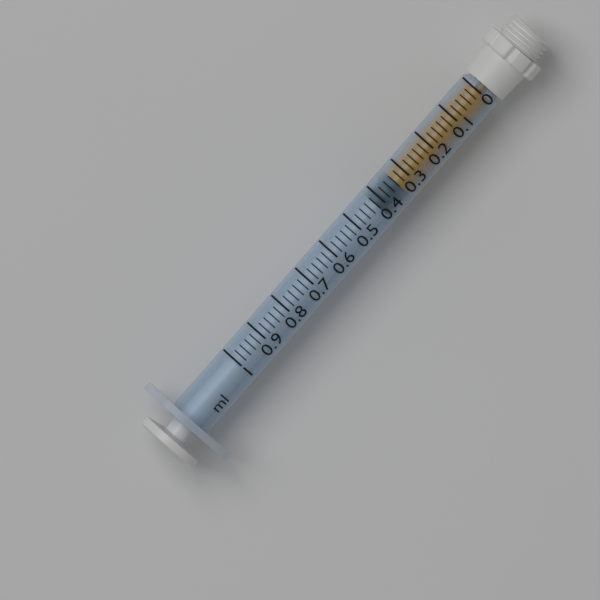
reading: 0.34 ml
